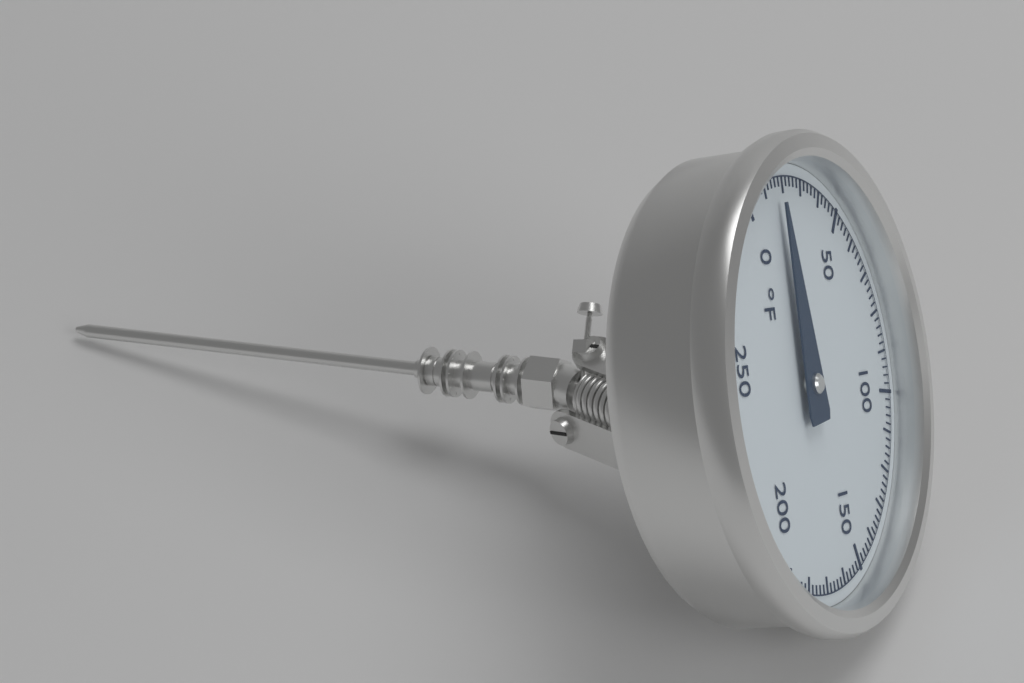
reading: 16 °F
